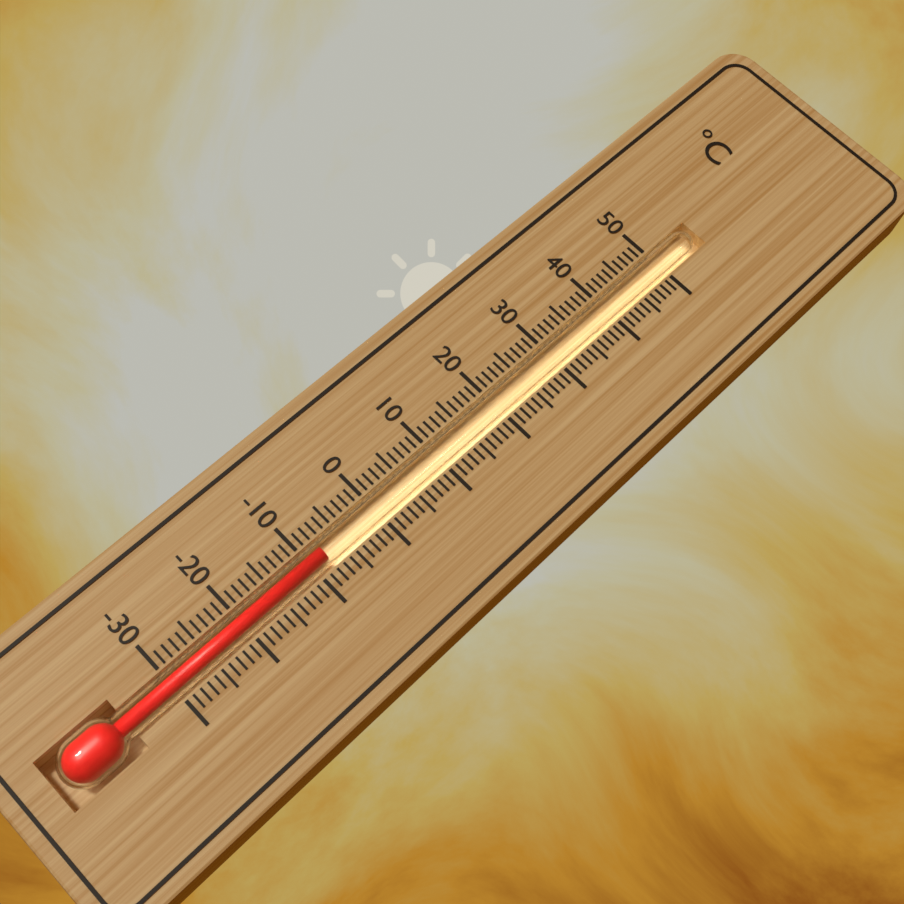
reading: -8 °C
